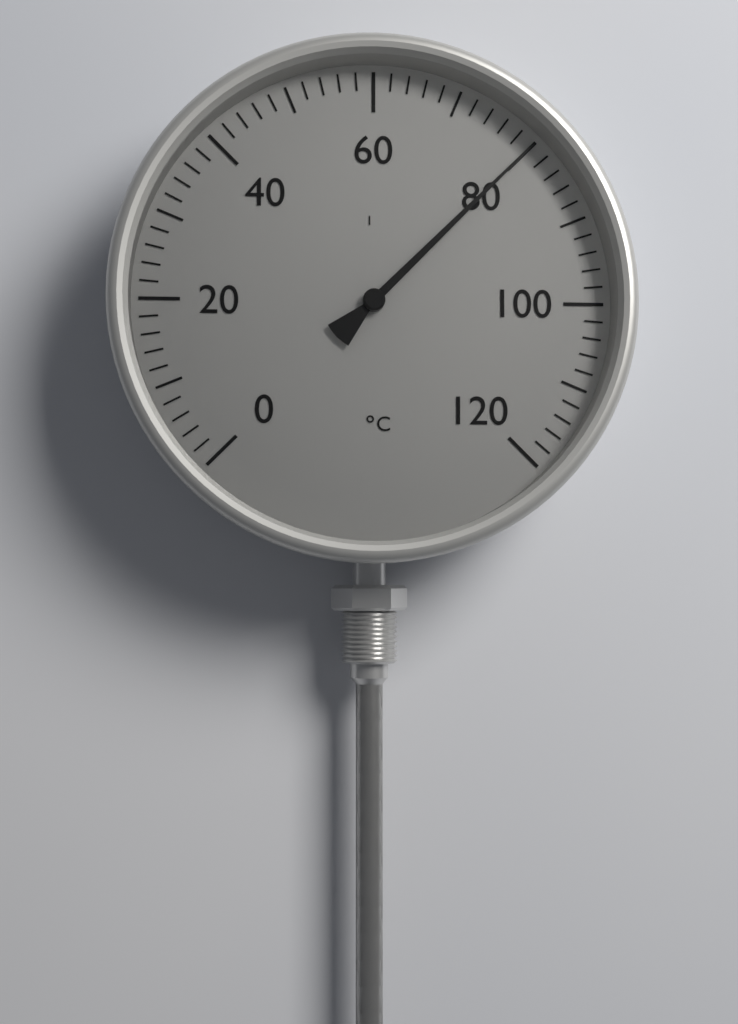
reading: 80 °C
